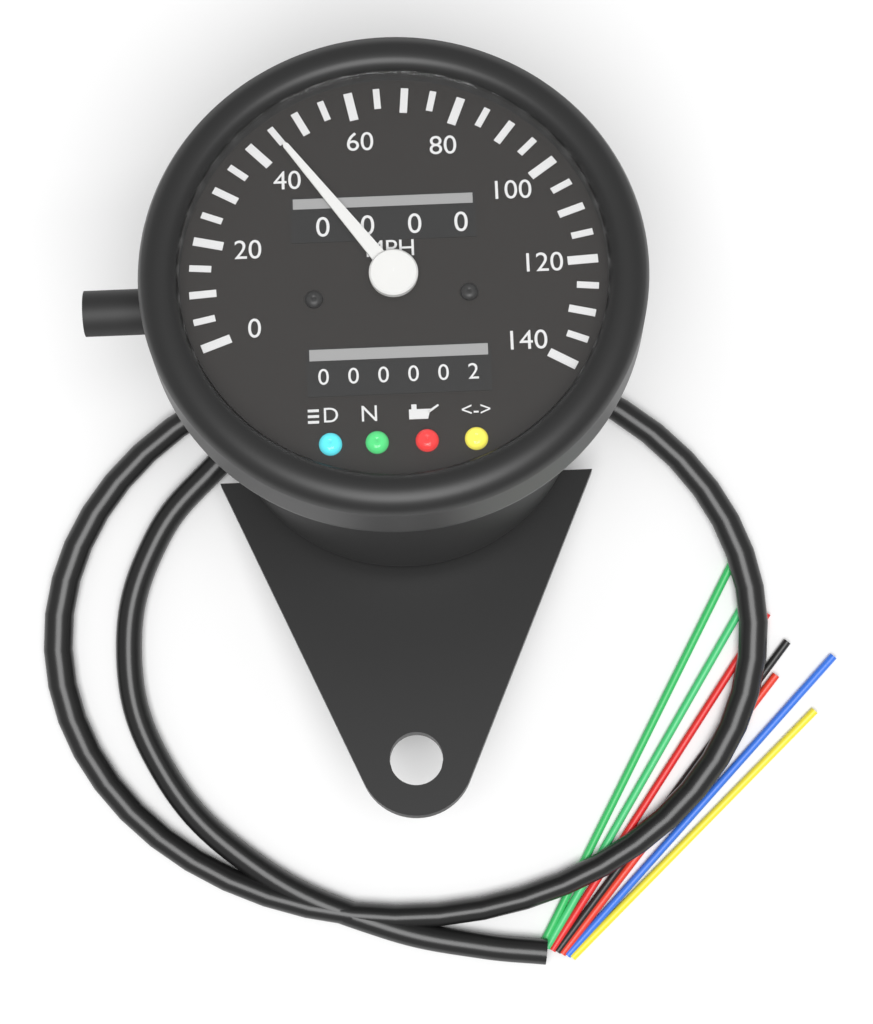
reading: 45 MPH
